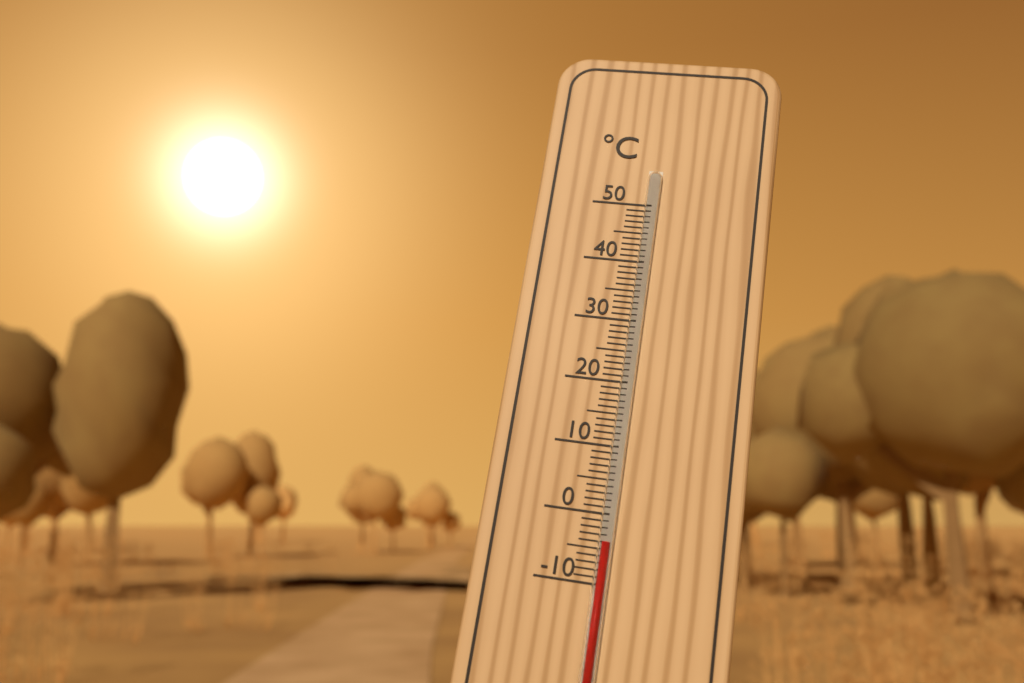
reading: -4 °C
